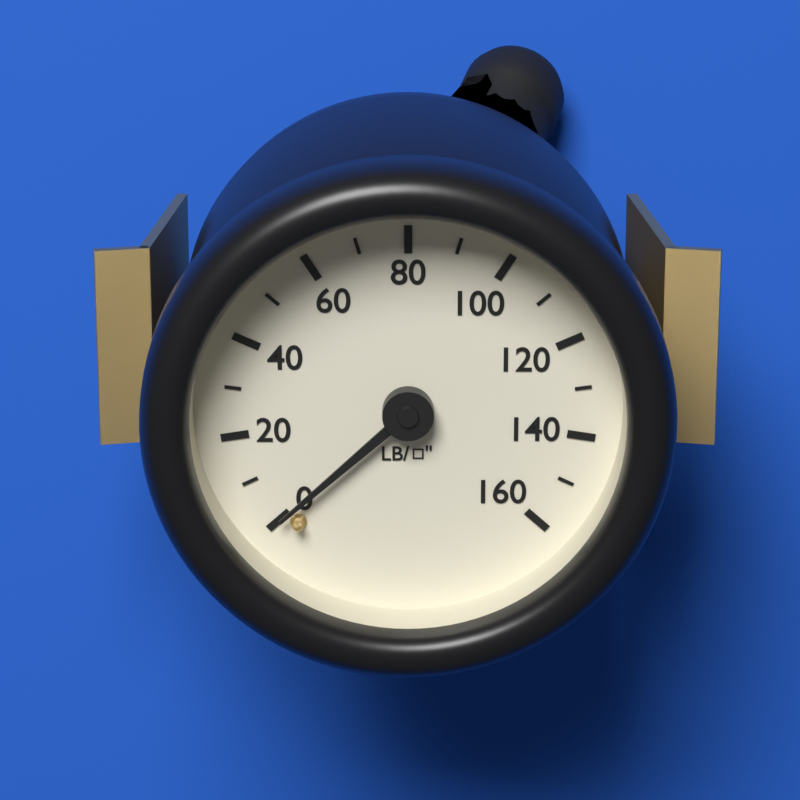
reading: 0 psi
